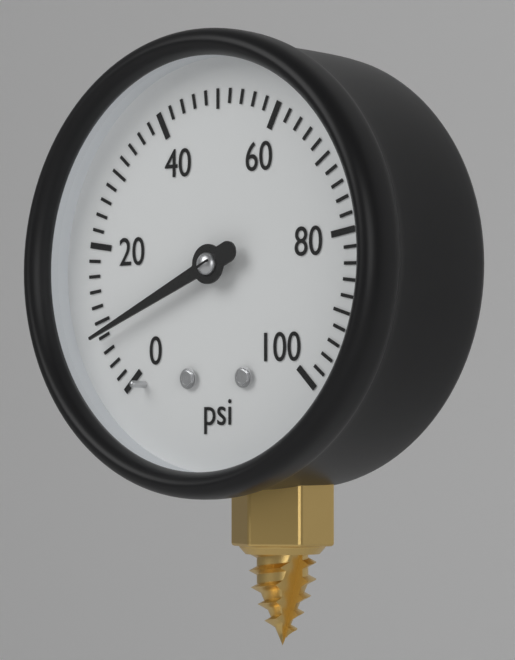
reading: 8 psi
